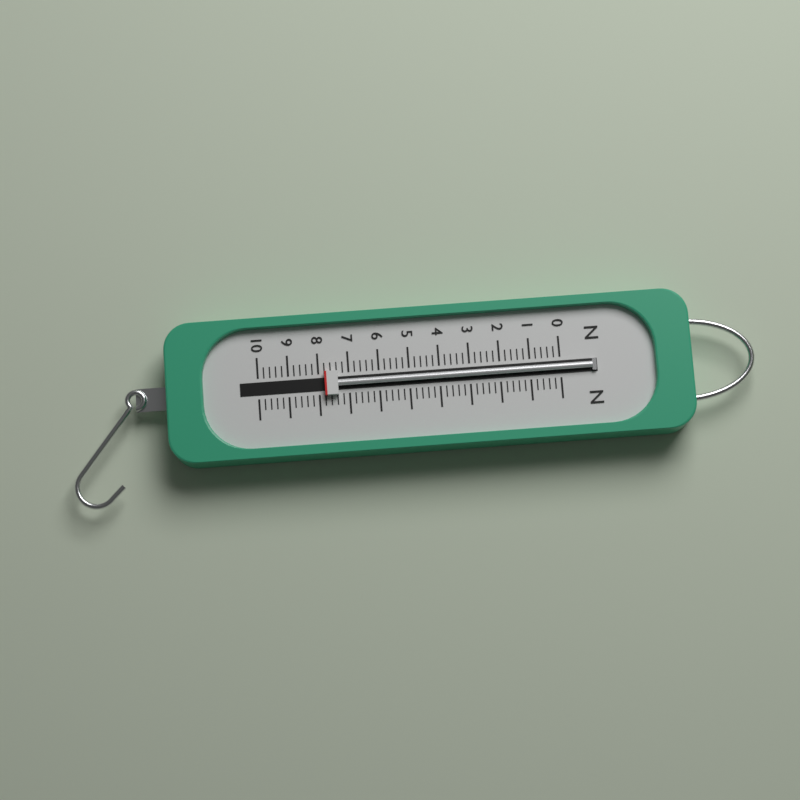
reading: 7.8 N
